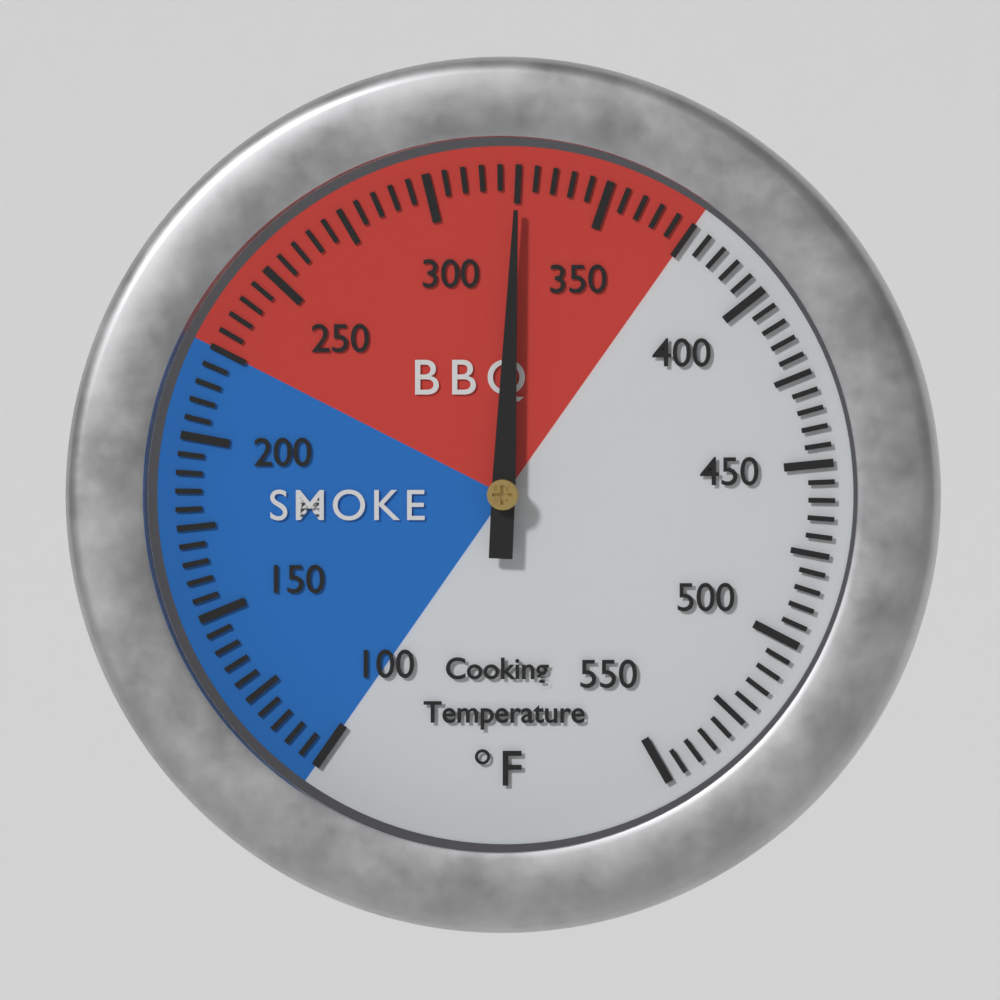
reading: 325 °F
